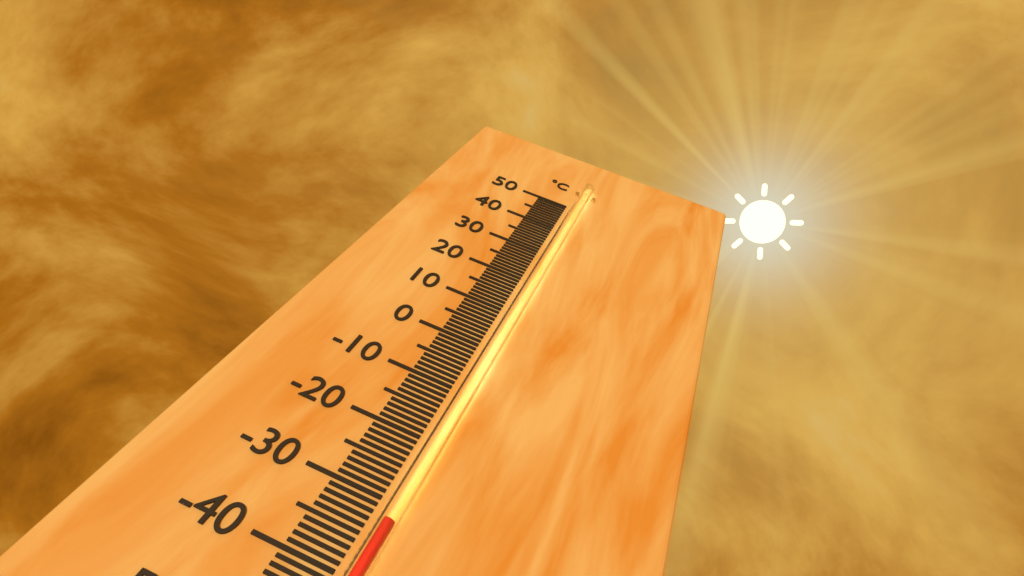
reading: -33 °C
